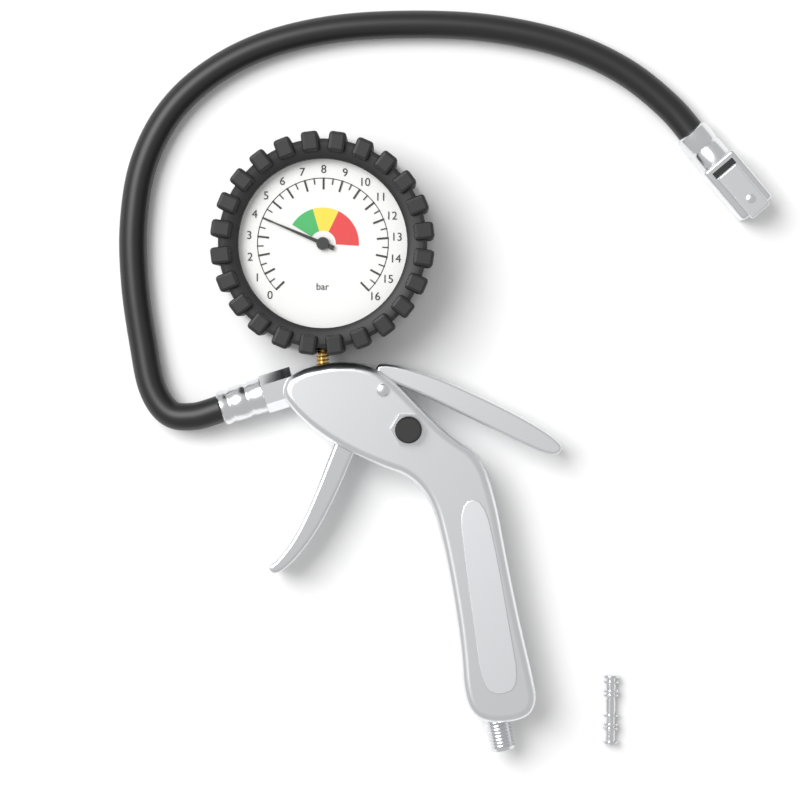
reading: 4.0 bar
